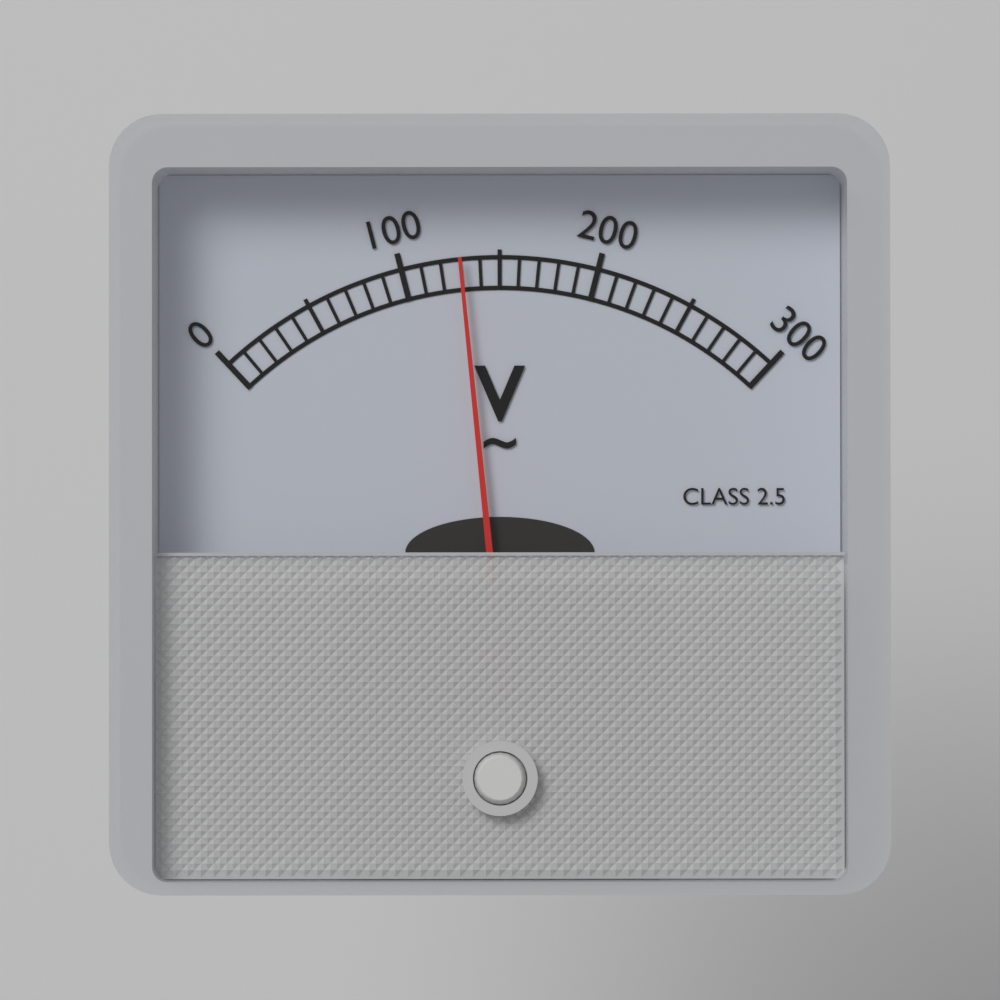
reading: 130 V
